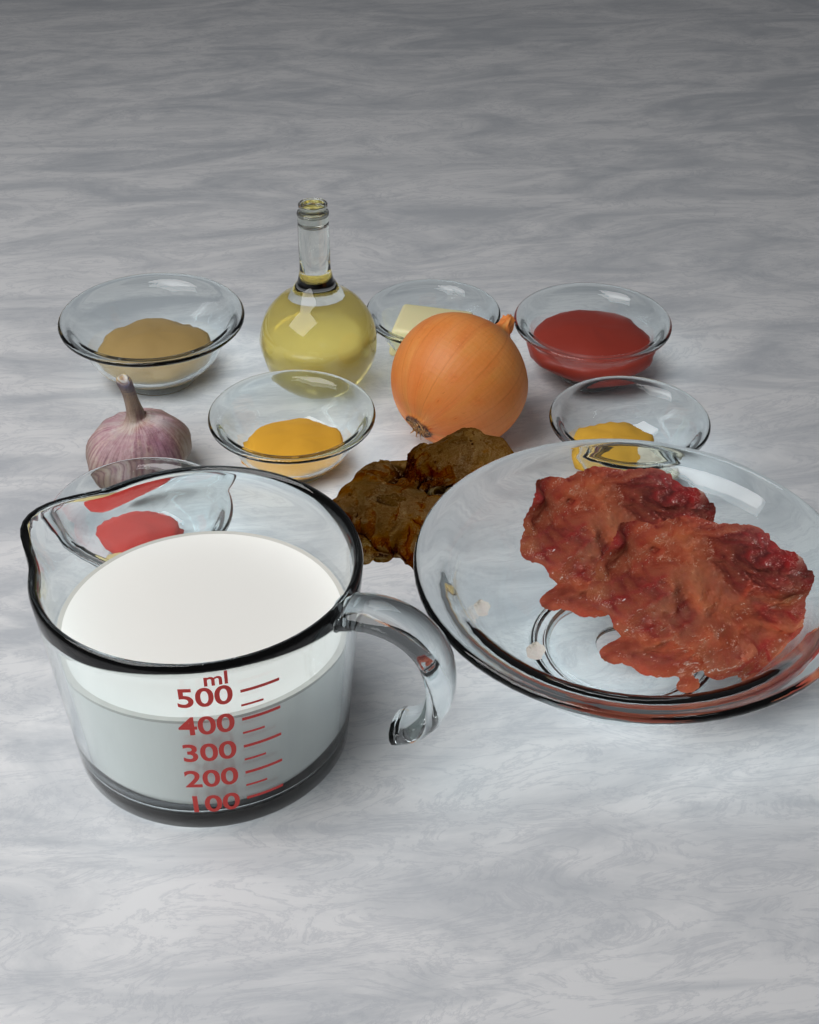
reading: 400 ml
